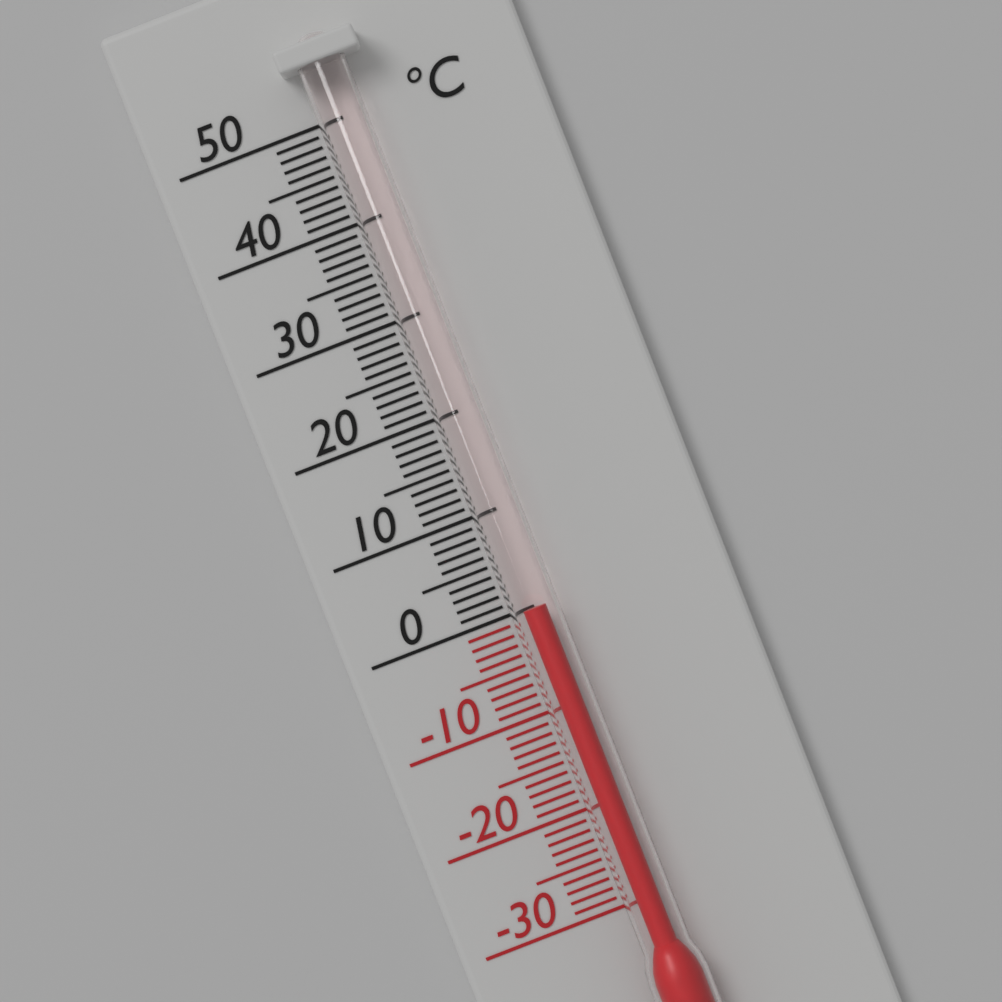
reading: 0 °C
